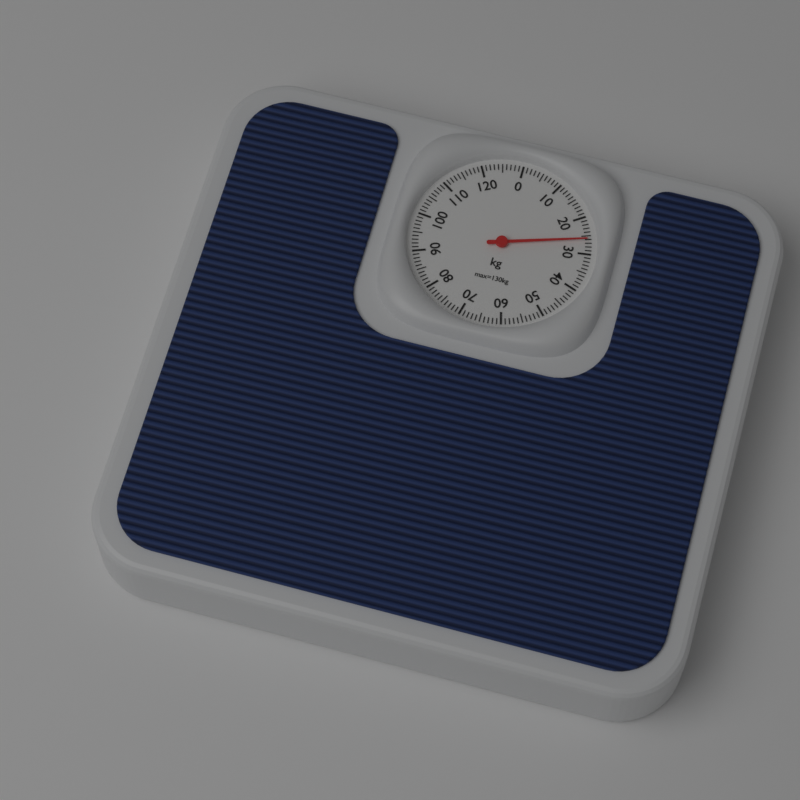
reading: 26 kg
